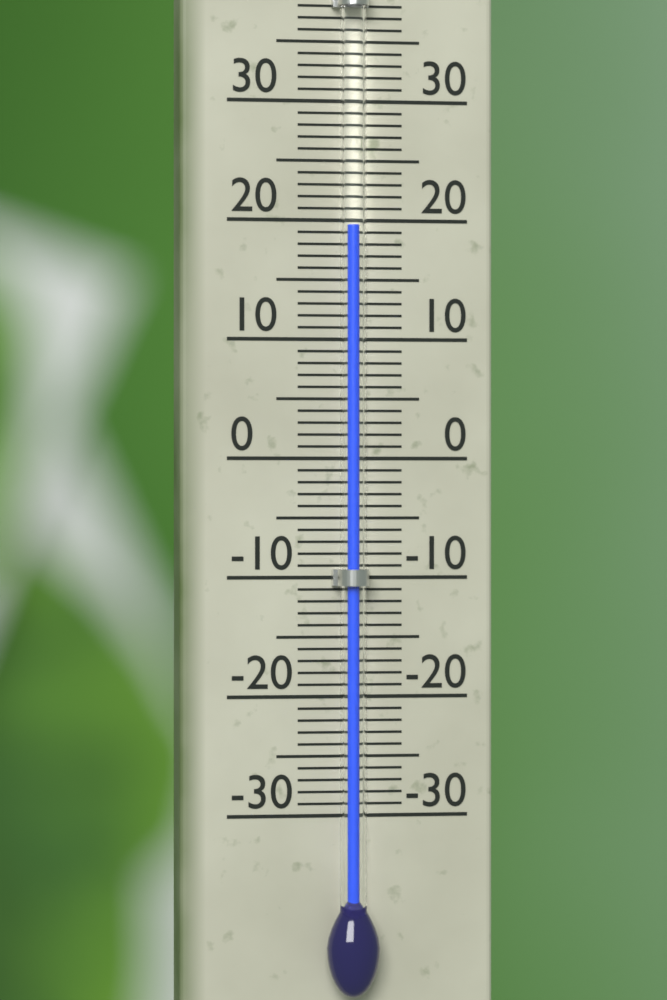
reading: 19.5 °C
